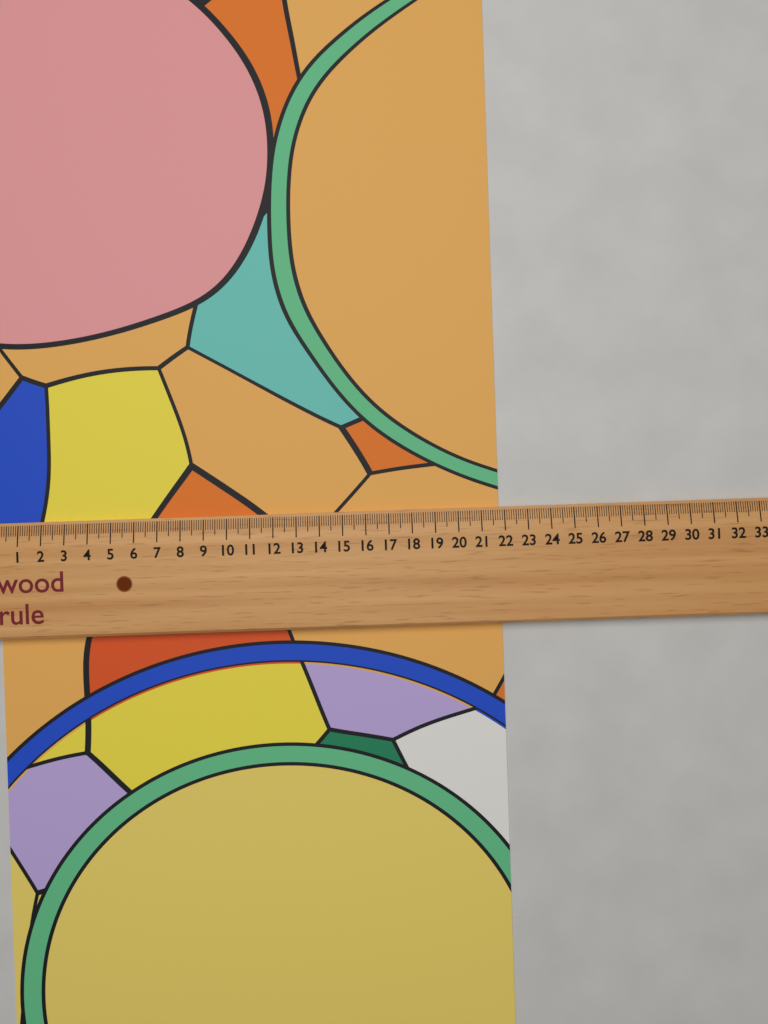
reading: 21.8 (no unit)
